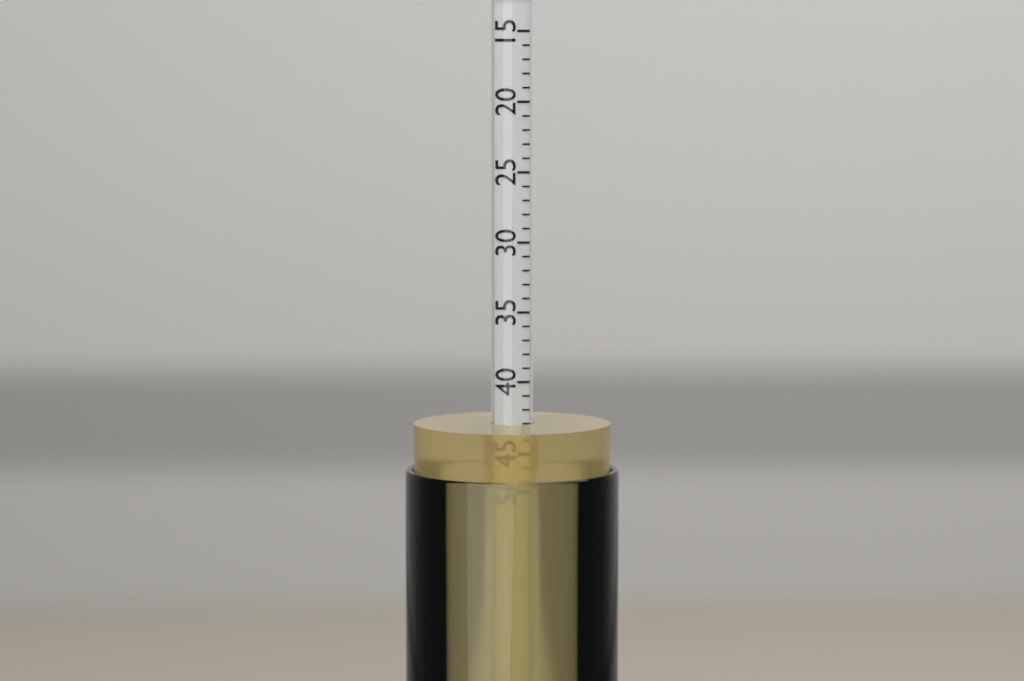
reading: 43 (no unit)
